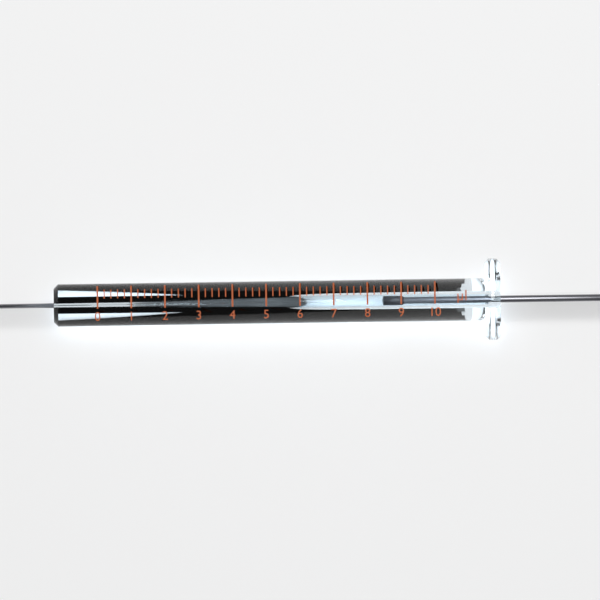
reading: 8.6 µl
